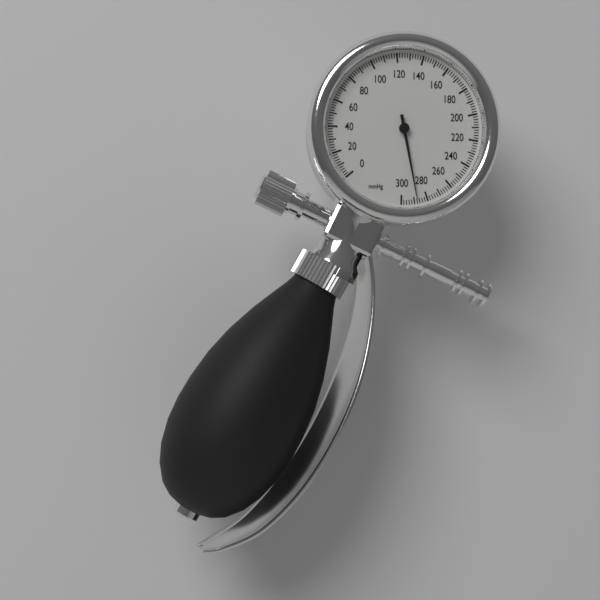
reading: 288 mmHg
